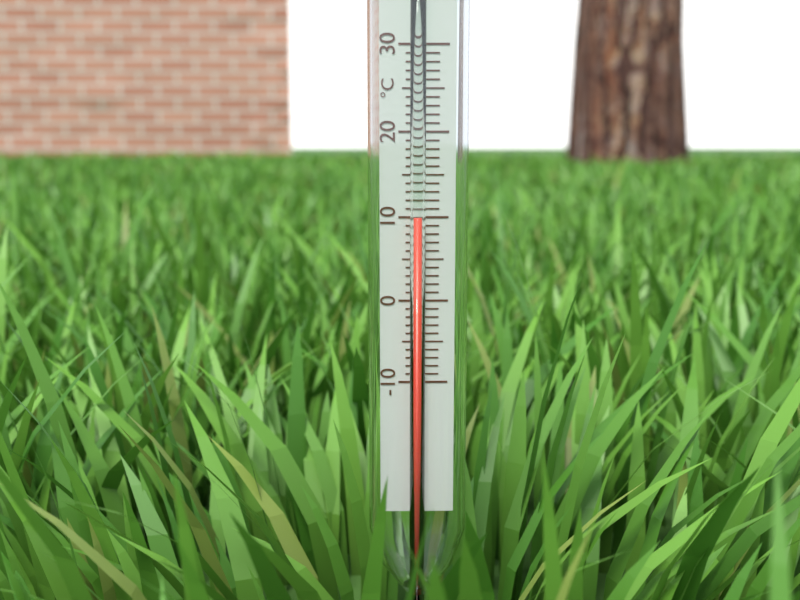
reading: 10 °C
